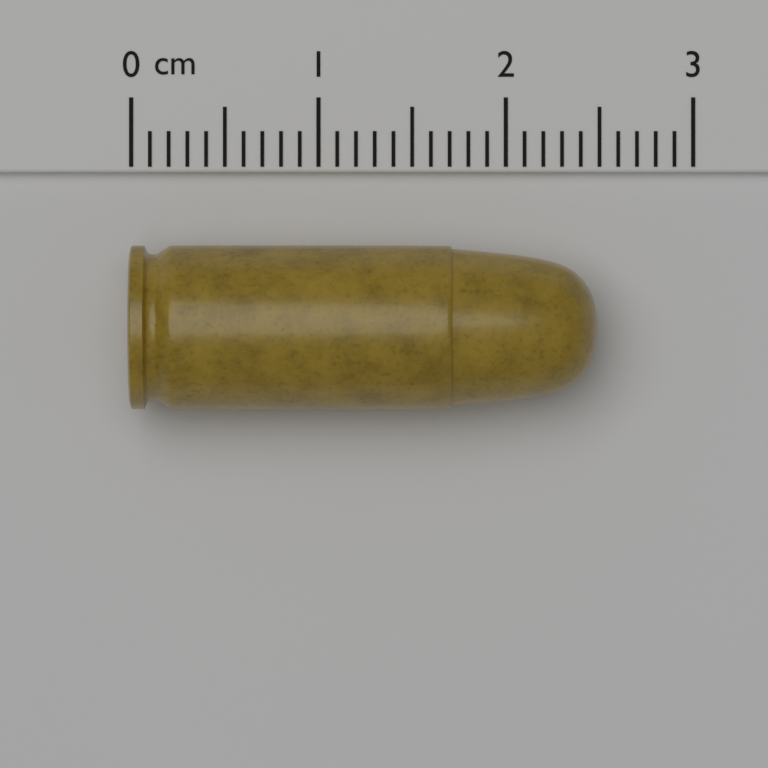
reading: 2.48 cm
